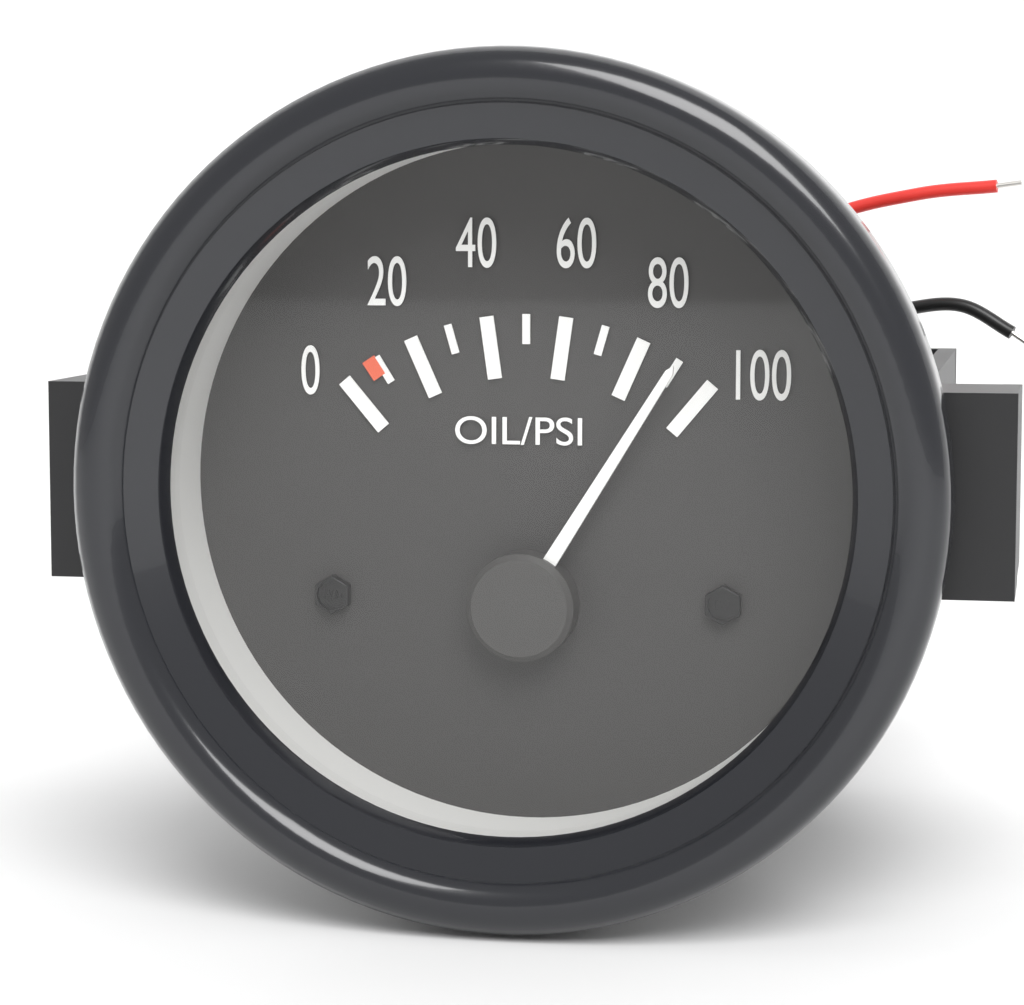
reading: 90 psi
